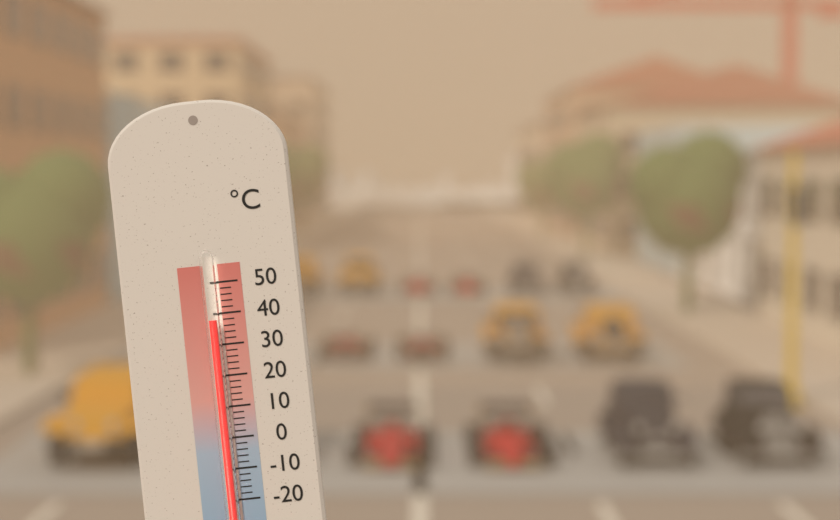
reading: 38 °C
